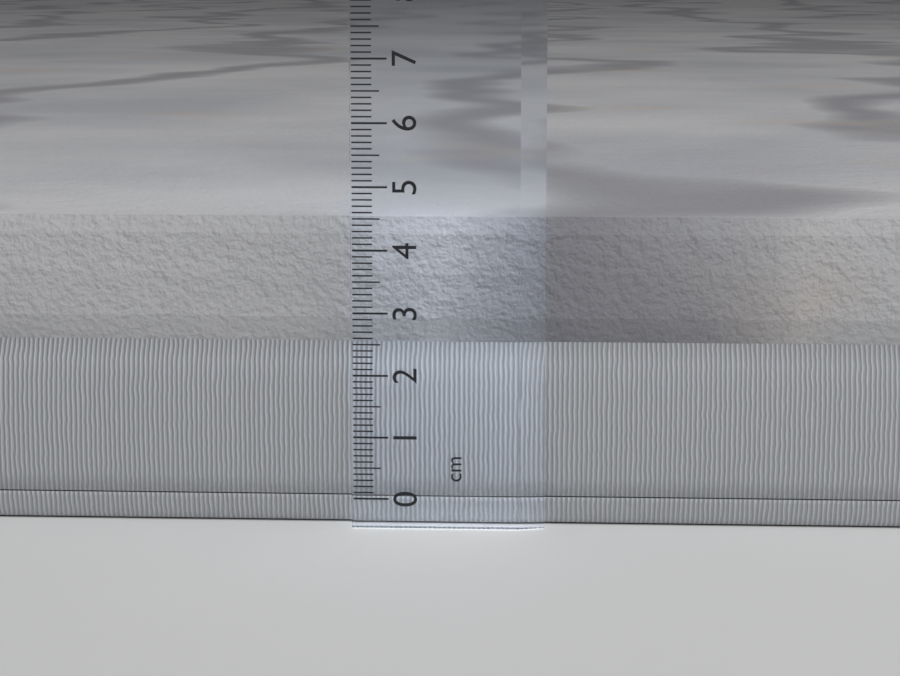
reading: 4.5 cm
